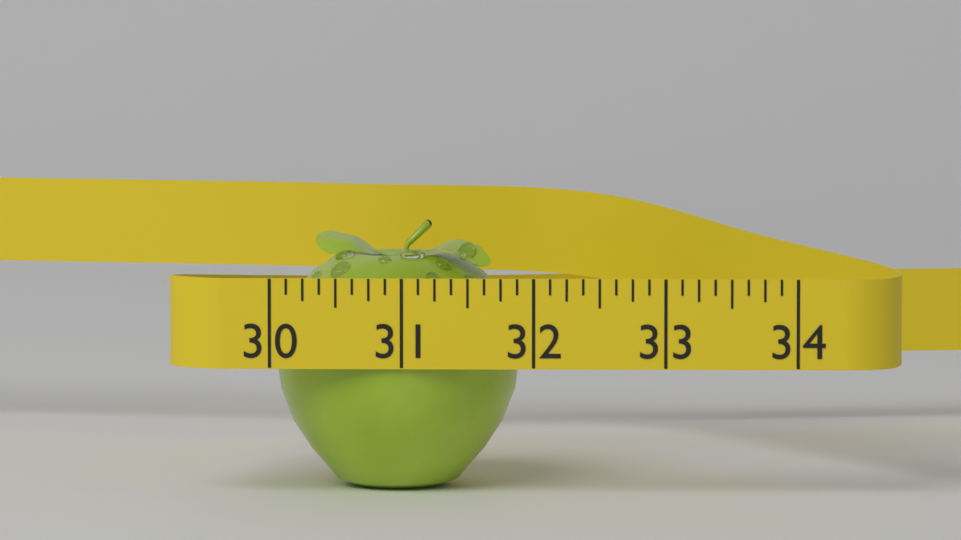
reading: 31.875 (no unit)
